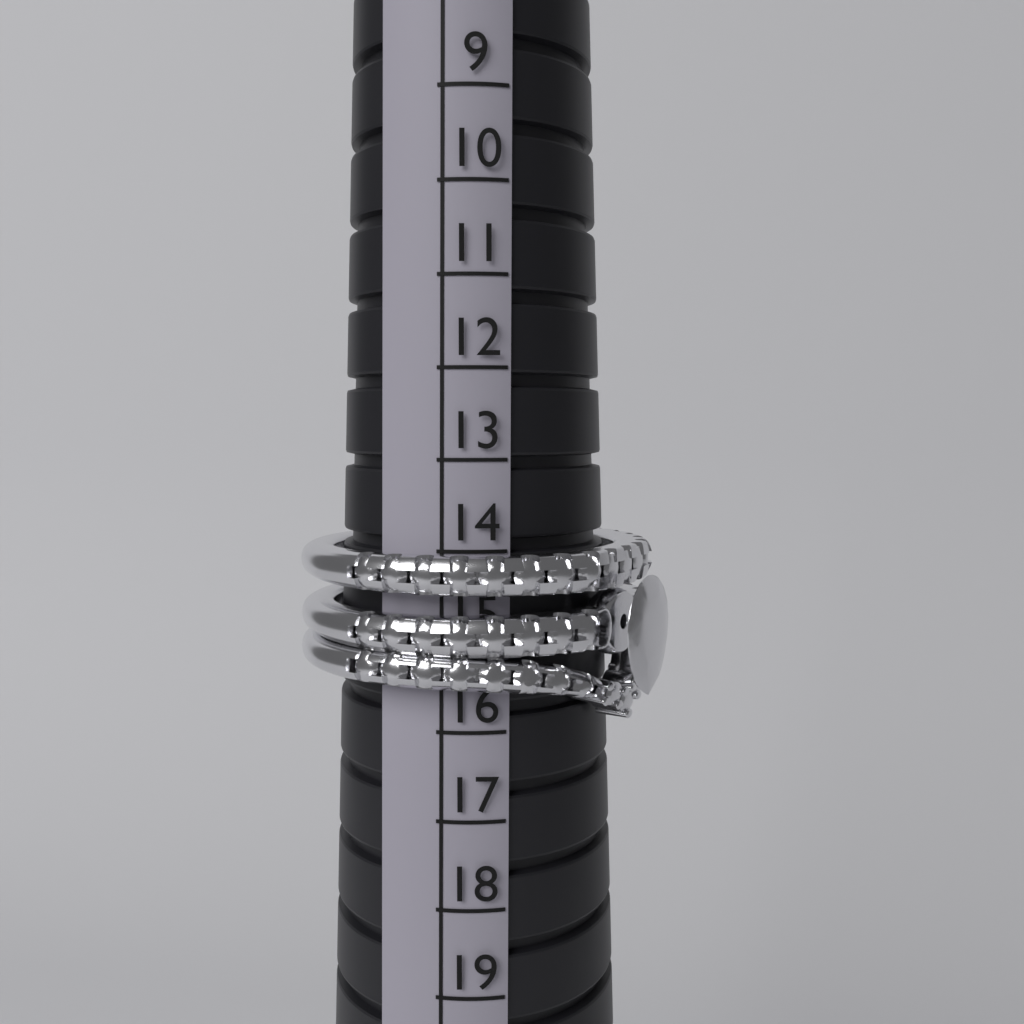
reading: 16 (no unit)
